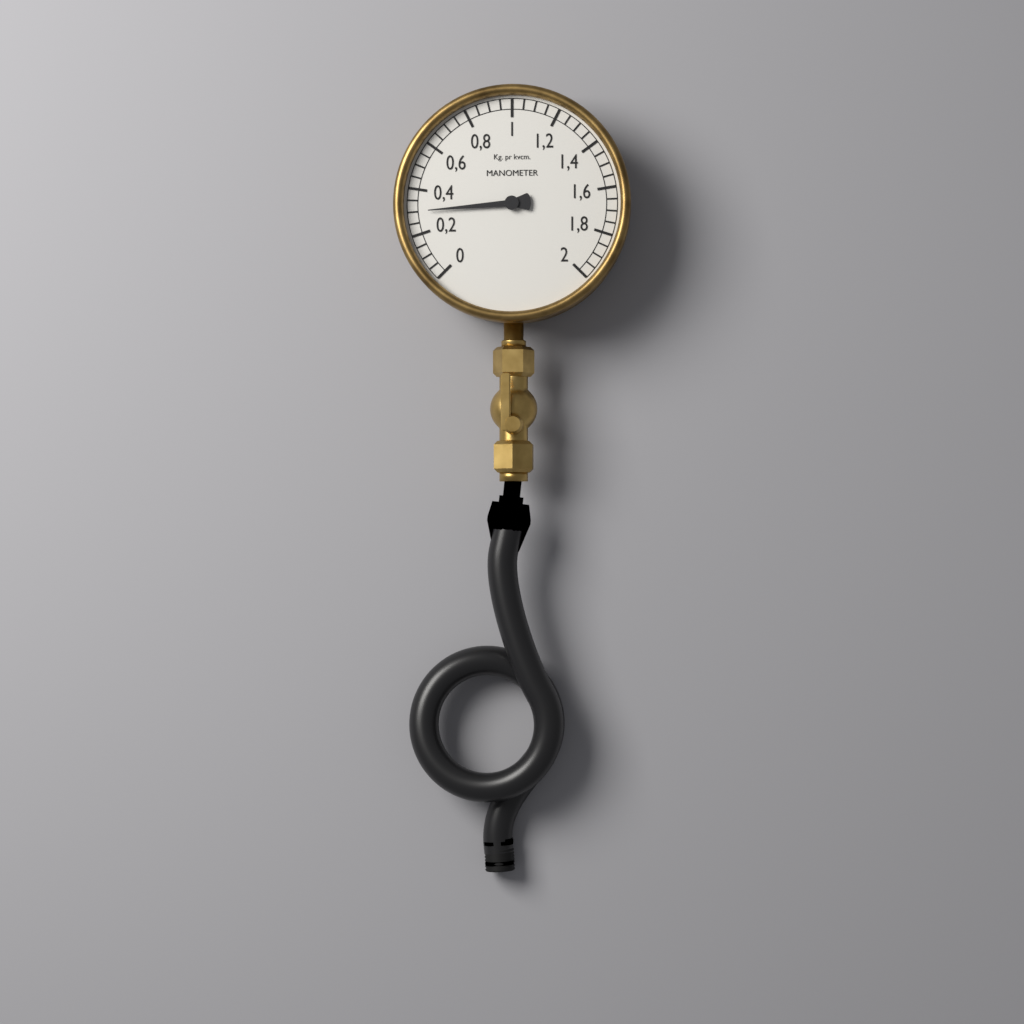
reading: 0.30 kg/cm²
